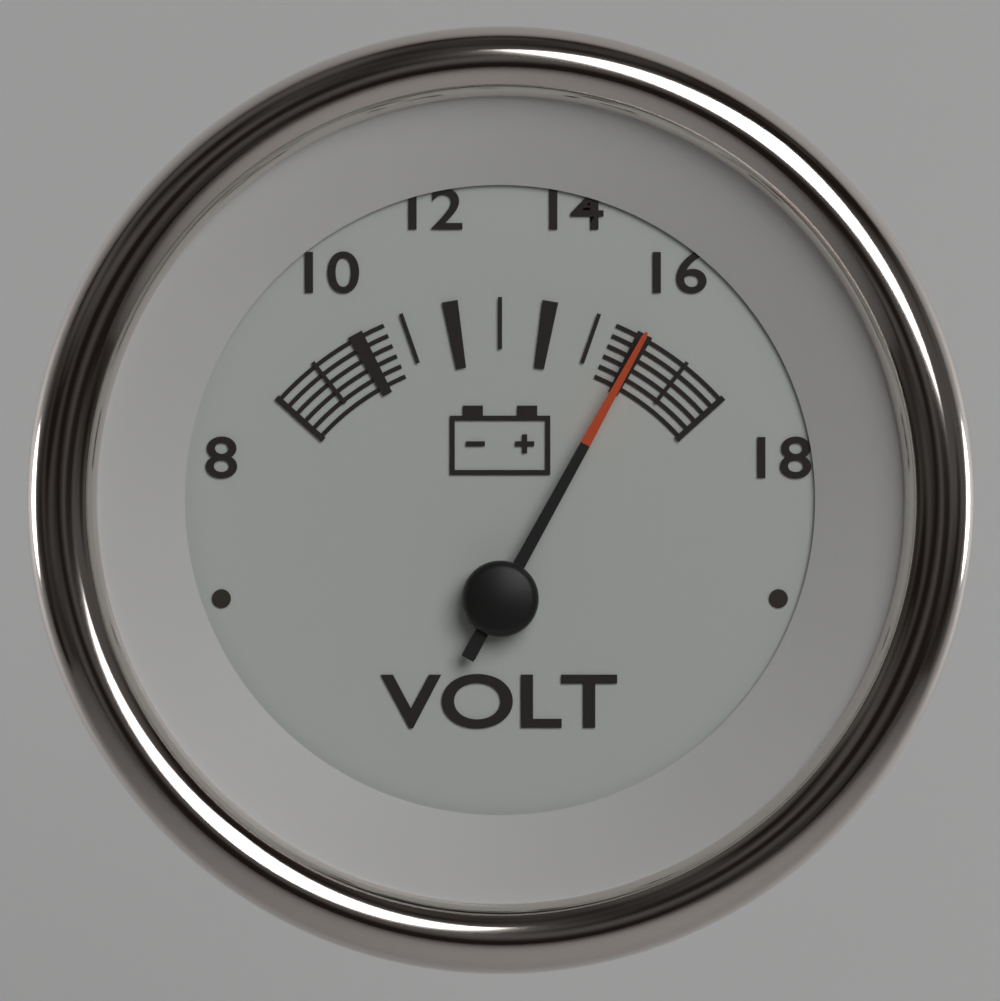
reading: 16 V
